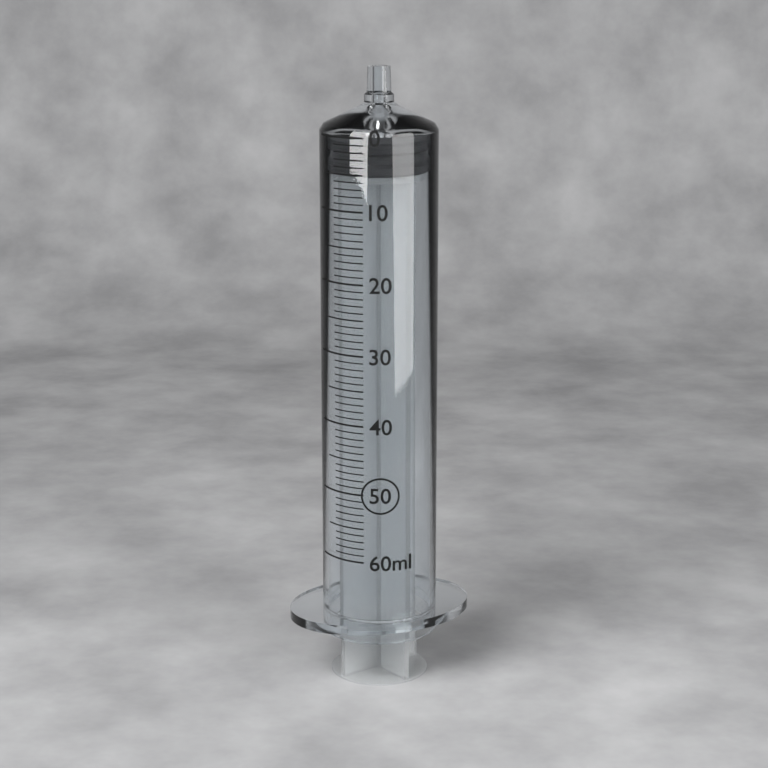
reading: 1 ml
